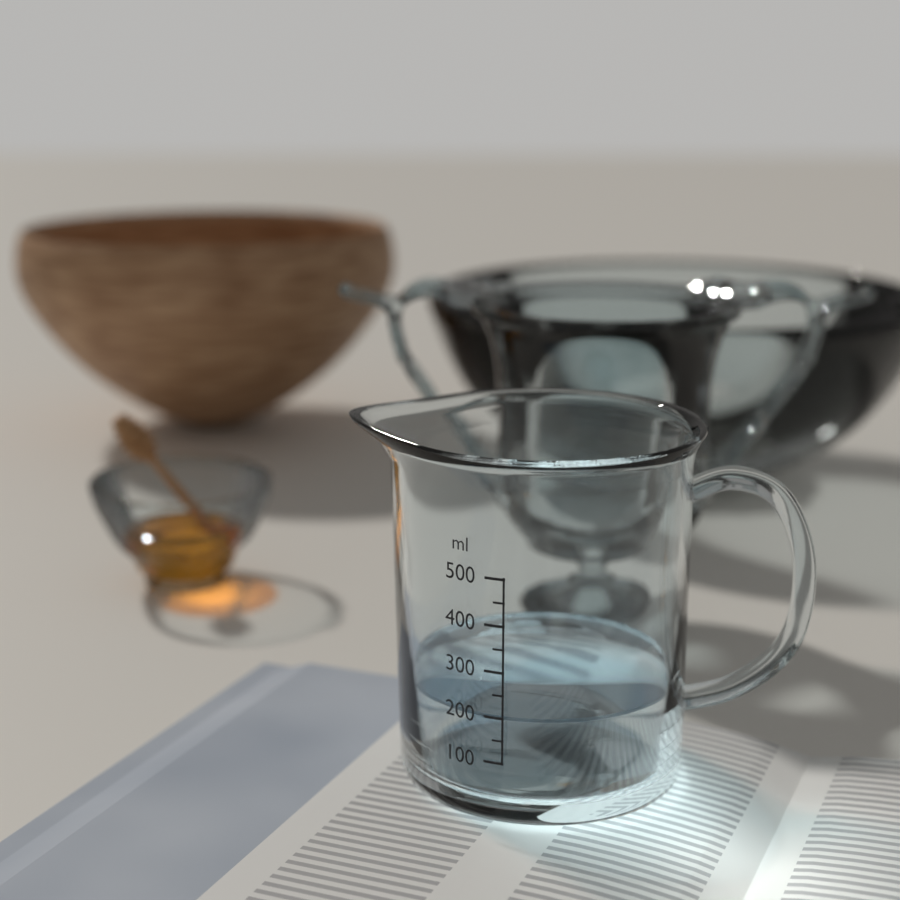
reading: 200 ml
